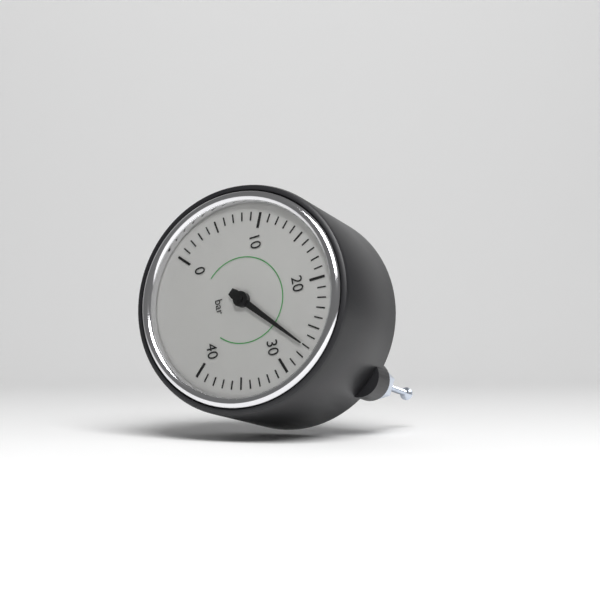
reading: 27 bar
